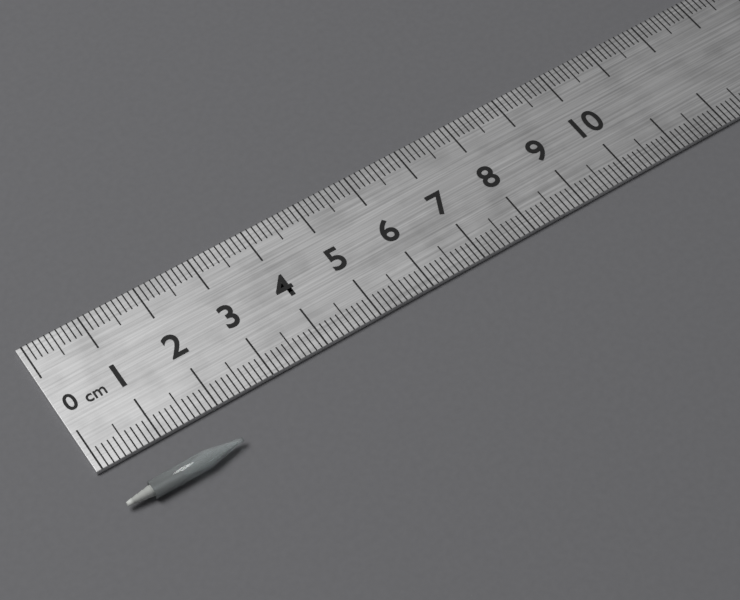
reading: 2.0 cm
